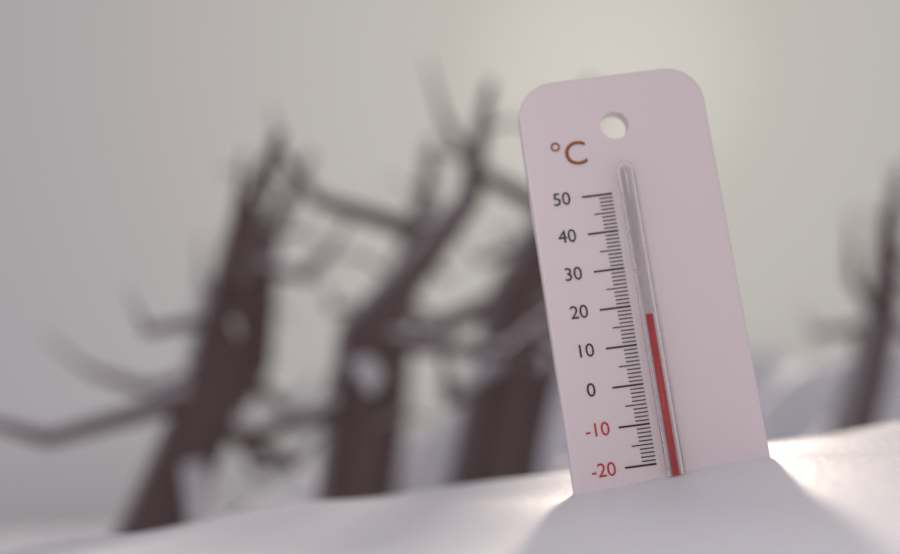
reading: 17 °C
